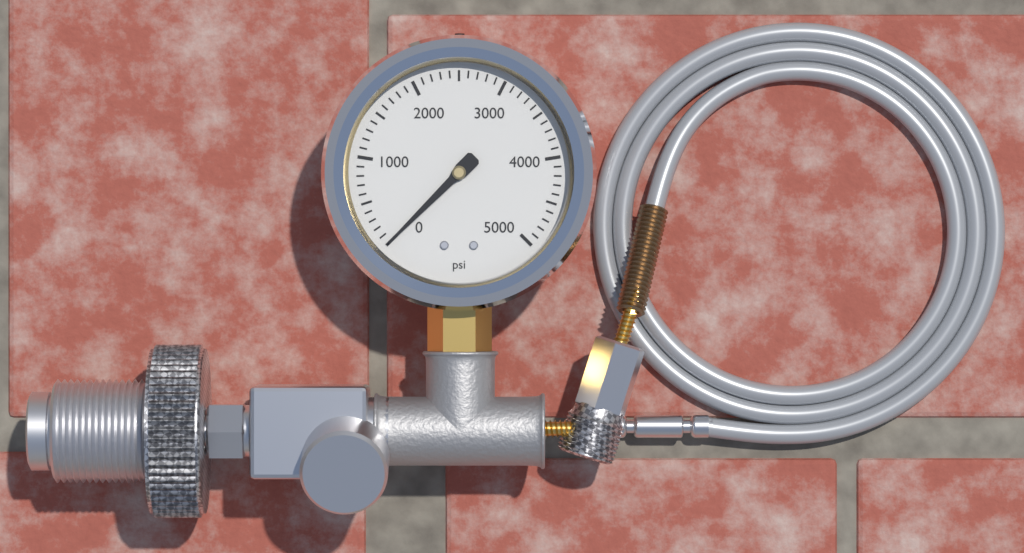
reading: 0 psi
